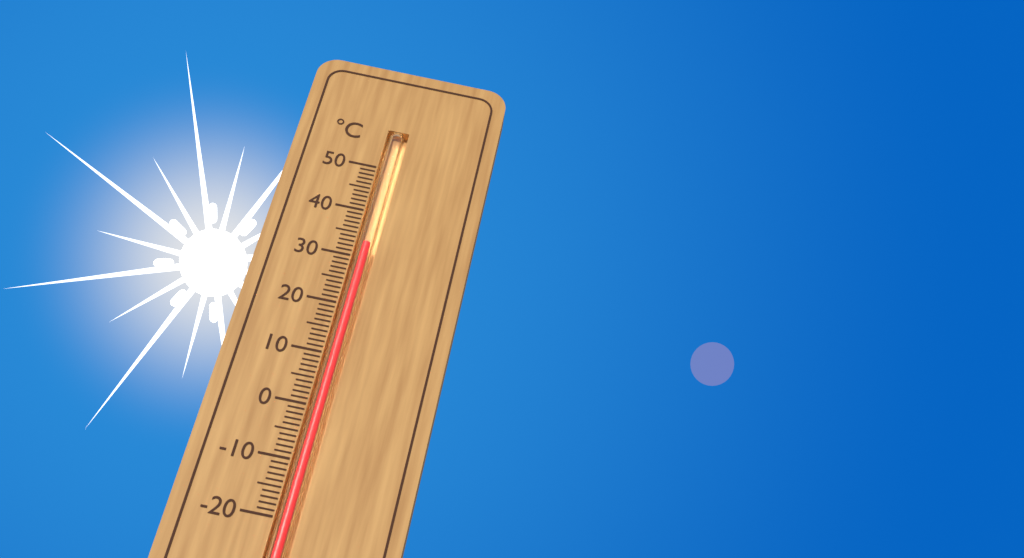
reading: 33 °C
